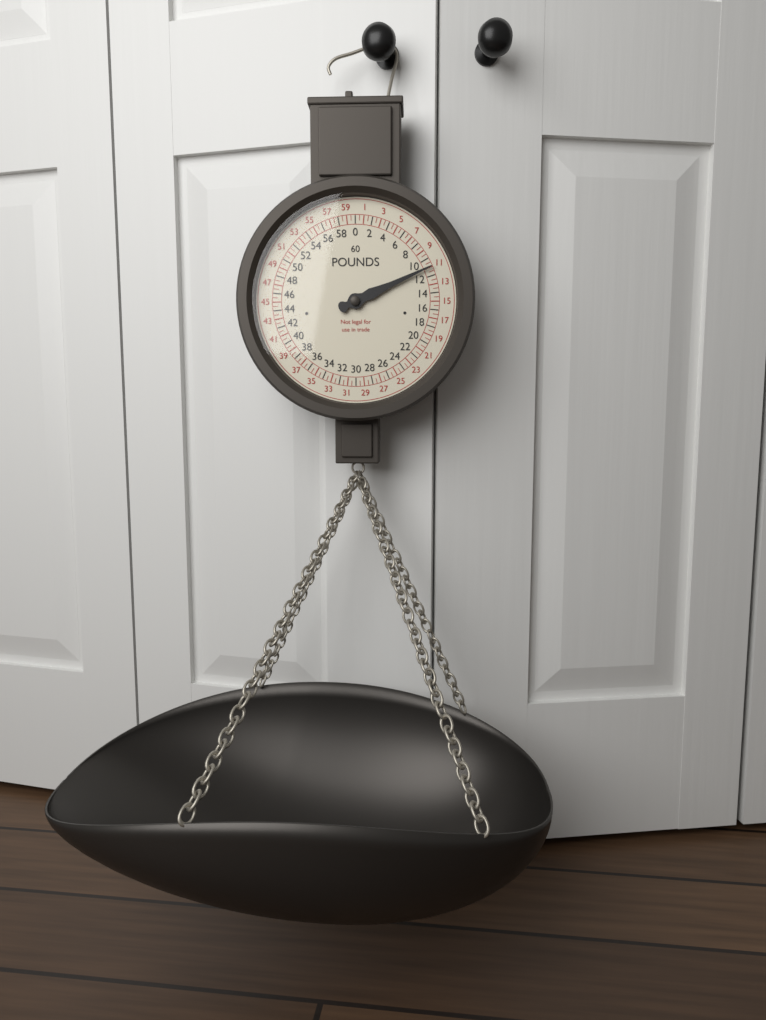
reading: 11.0 lb
